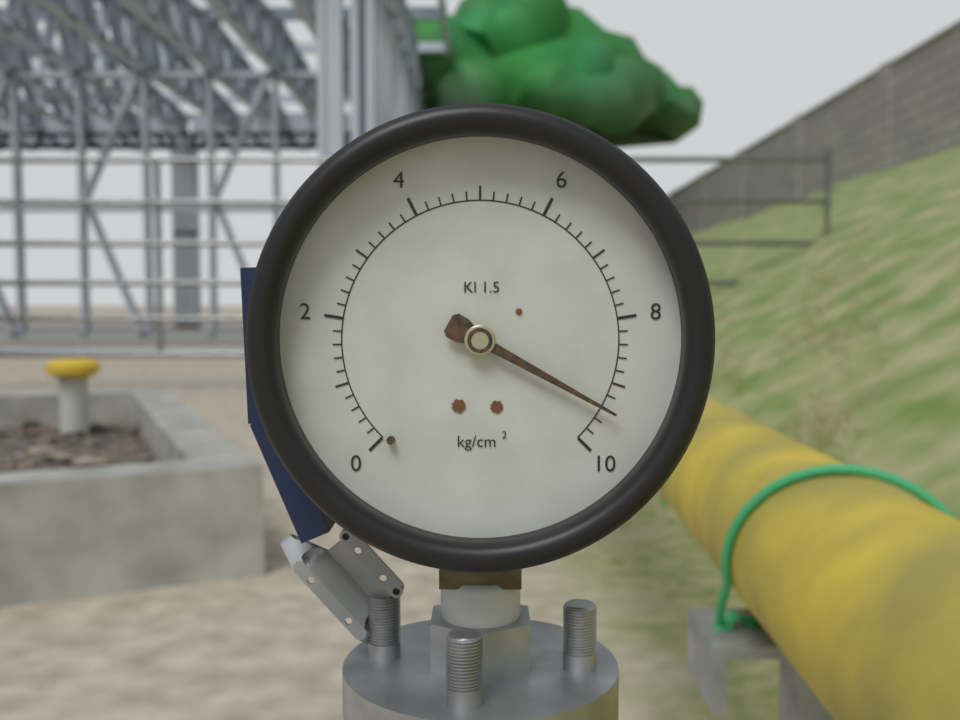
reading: 9.4 kg/cm²
